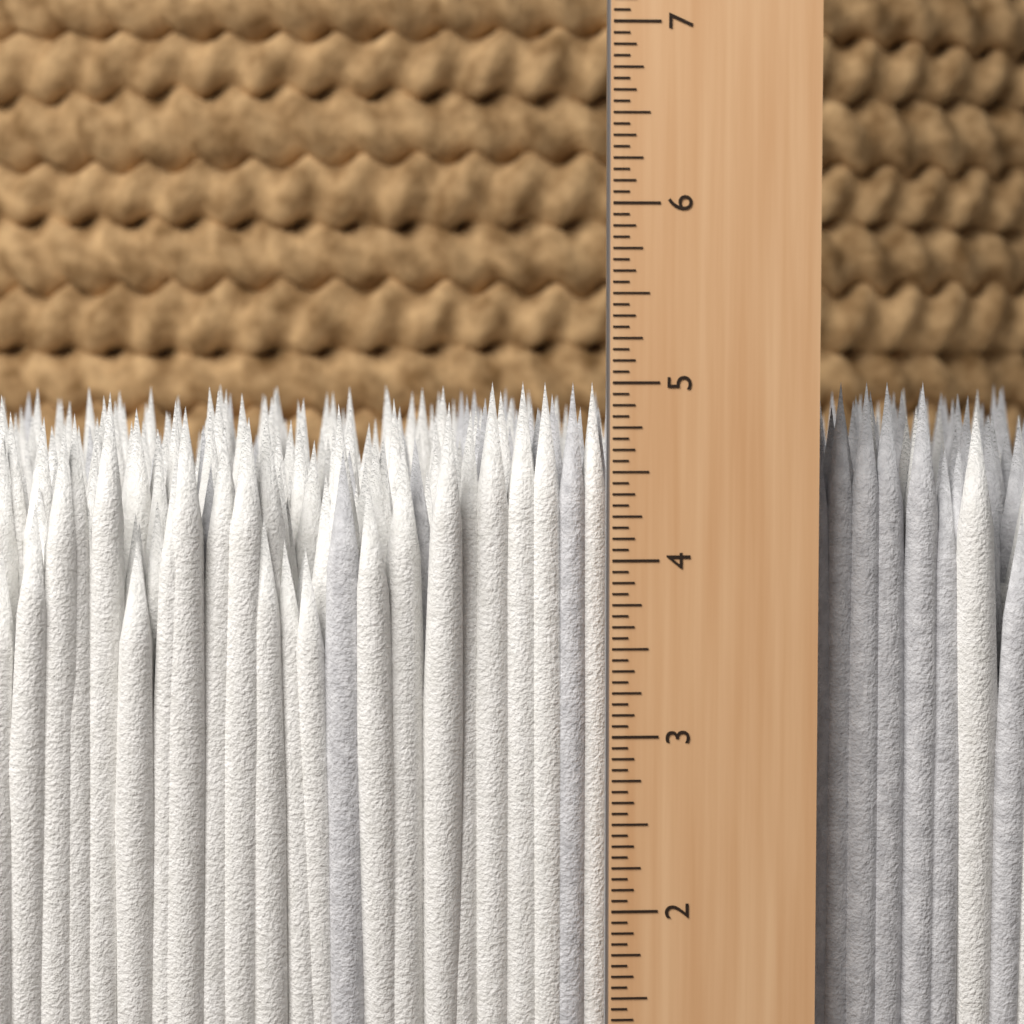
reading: 5.0000 in
